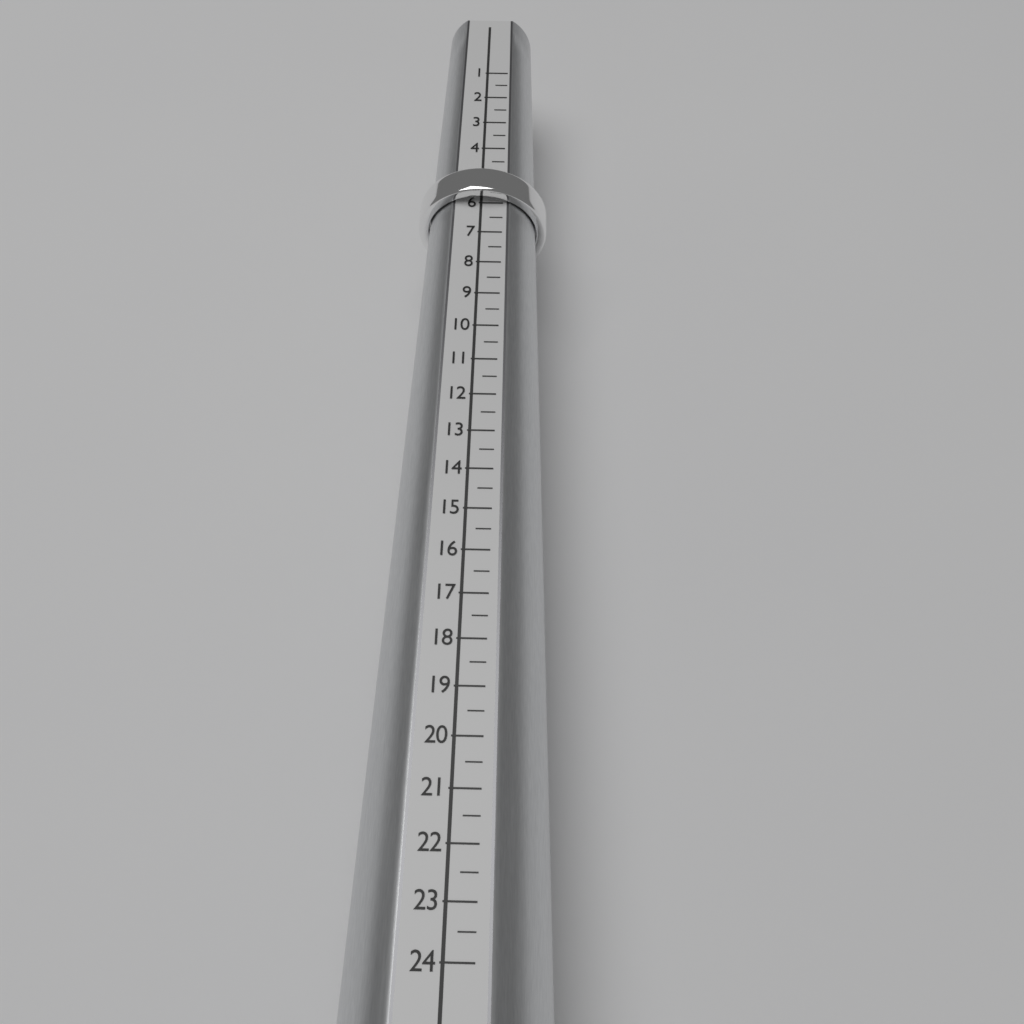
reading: 6.0 (no unit)
